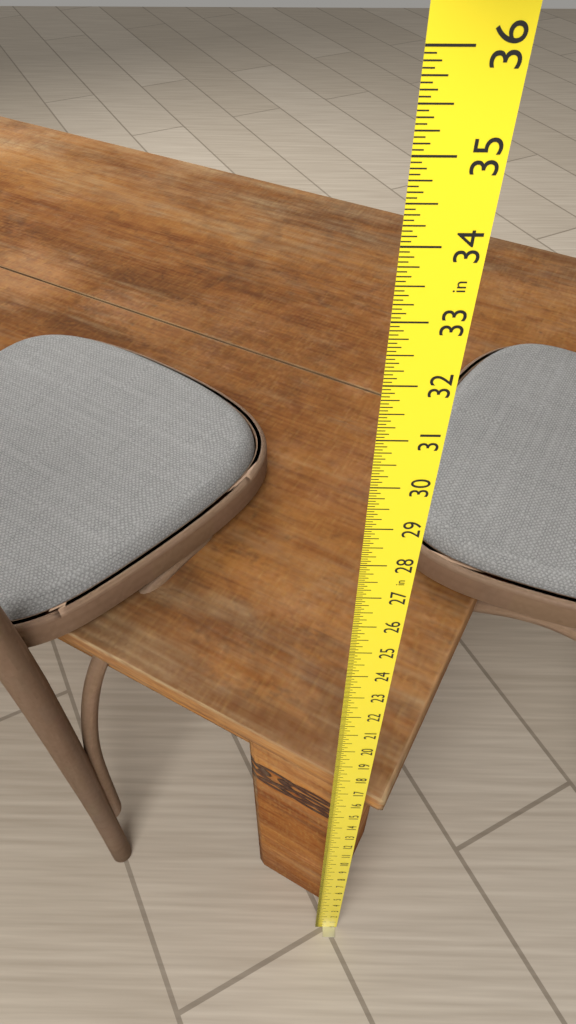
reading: 16.0000 in
